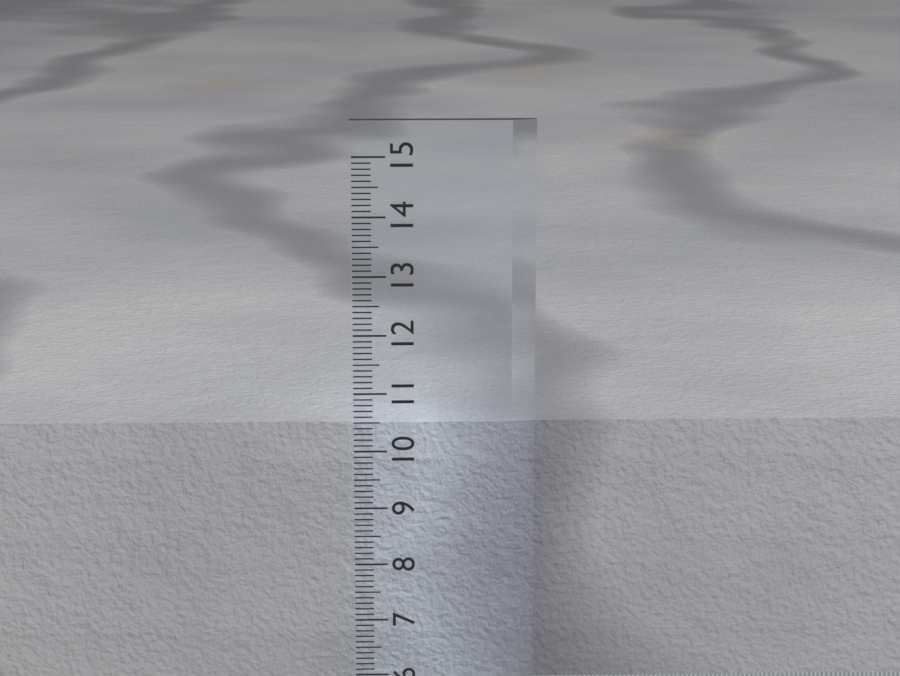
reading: 10.4 cm
